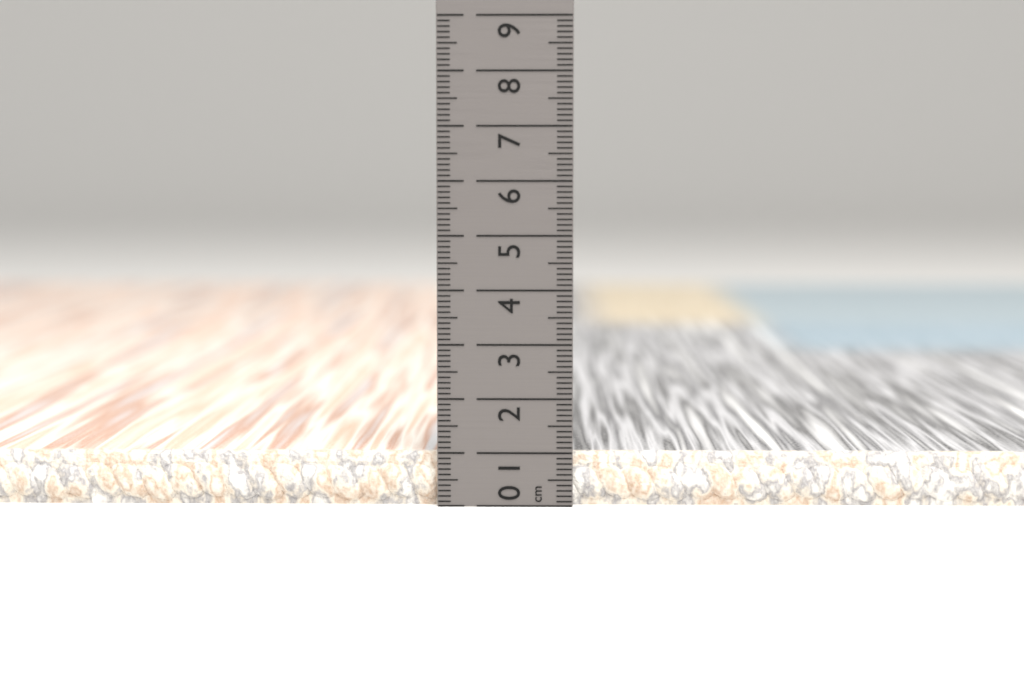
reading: 1.0 cm
